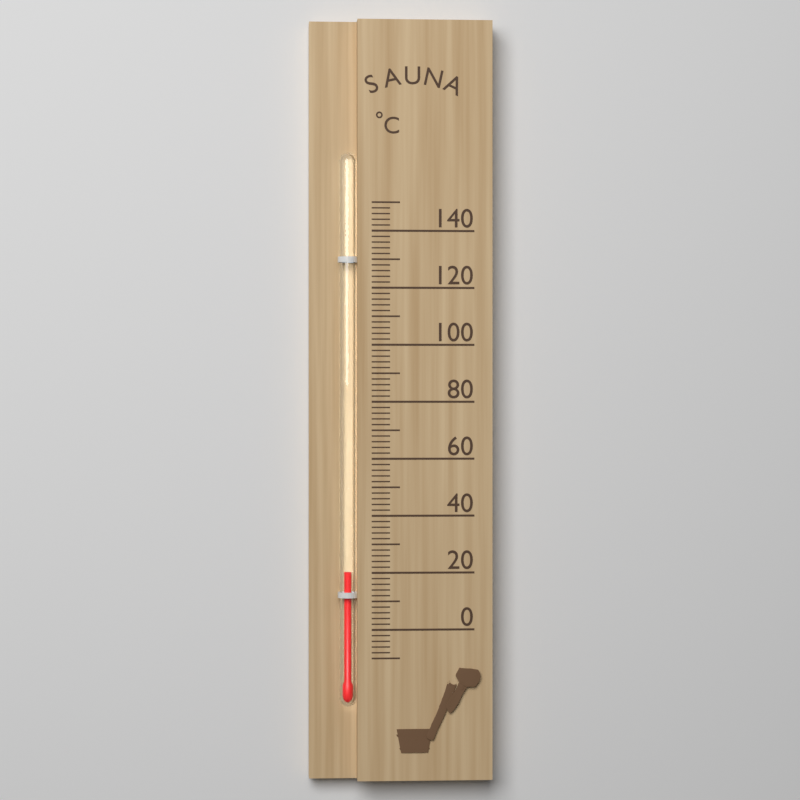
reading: 20 °C
